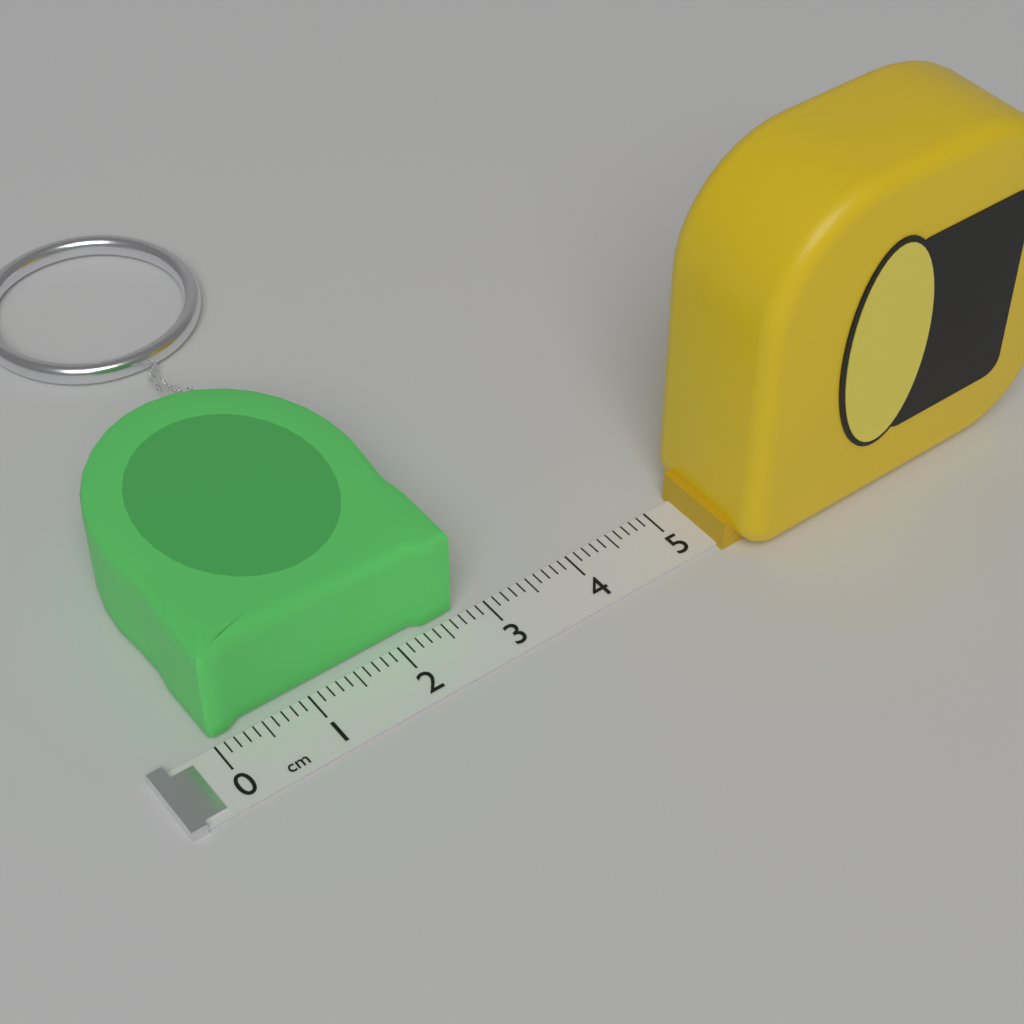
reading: 2.7 cm
